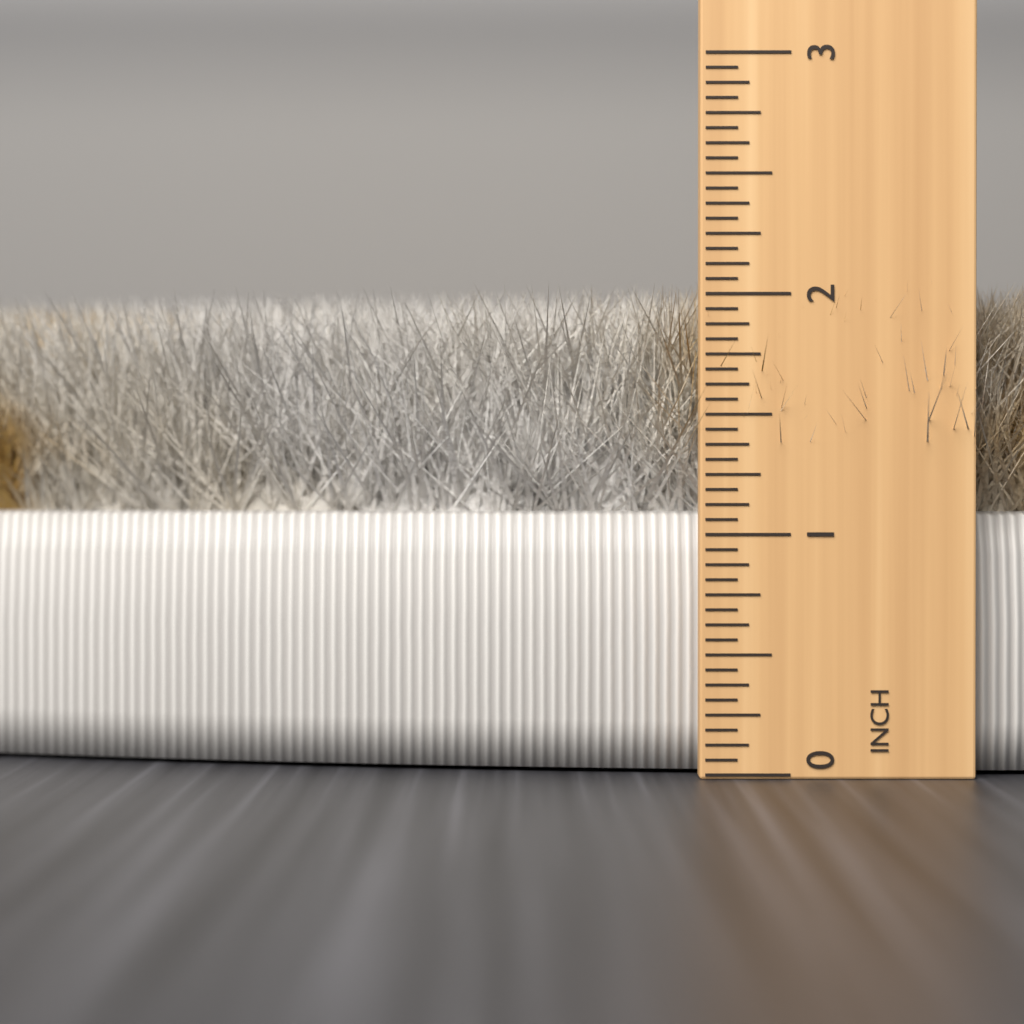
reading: 2.0625 in
